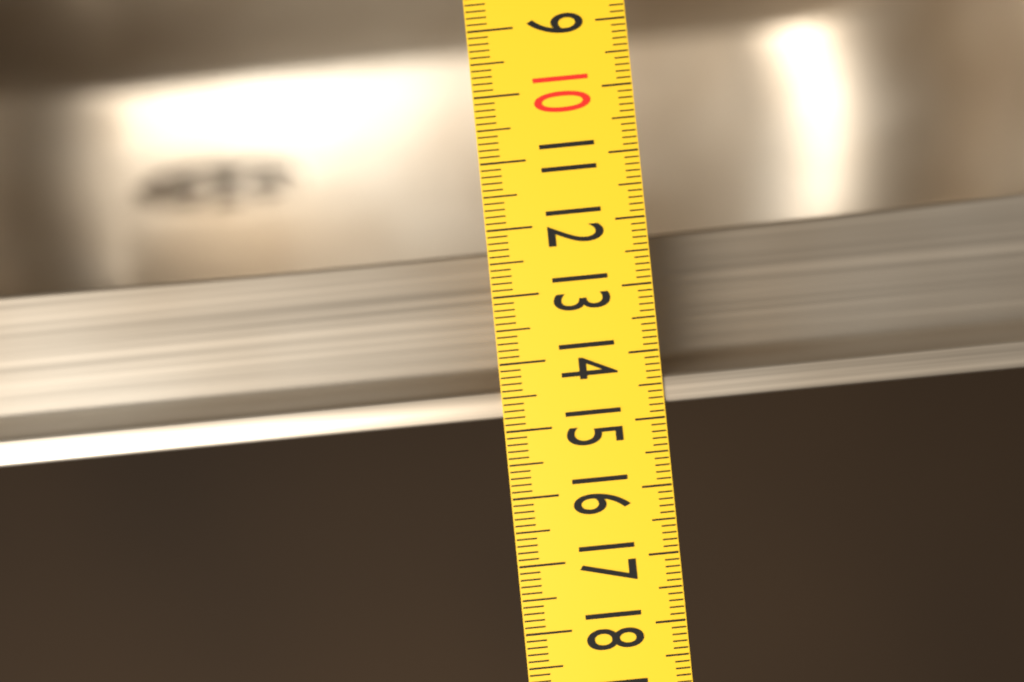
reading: 14.8 (no unit)
